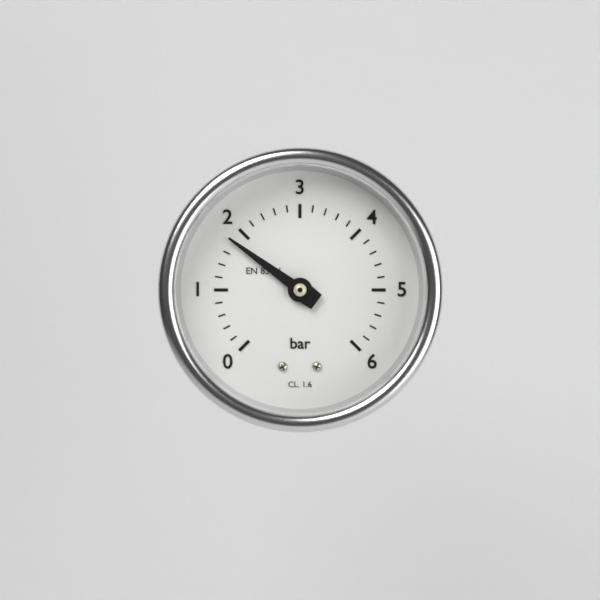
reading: 1.8 bar
